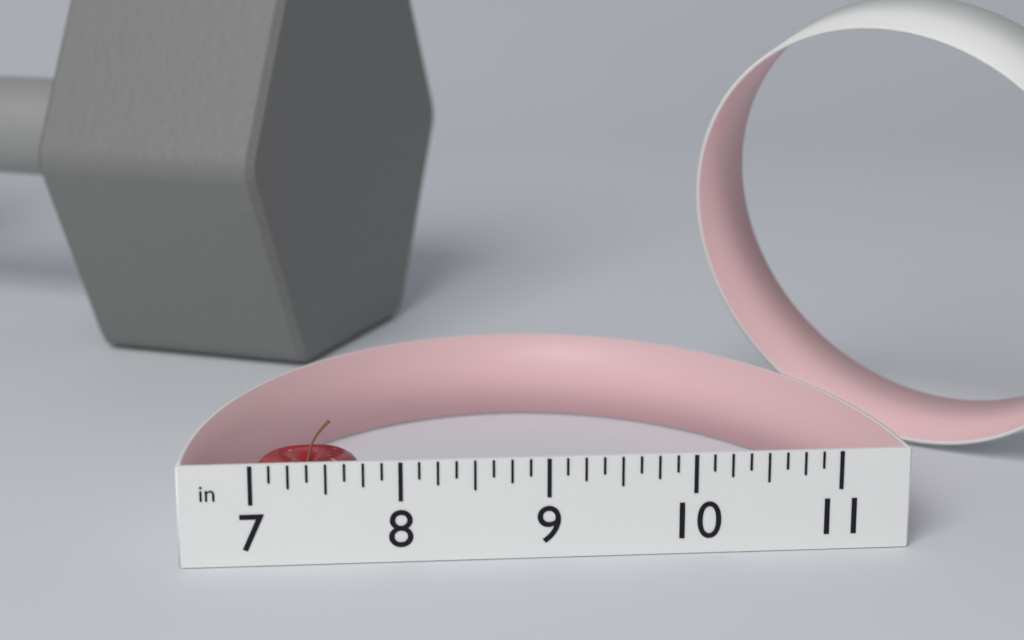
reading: 7.750 in
